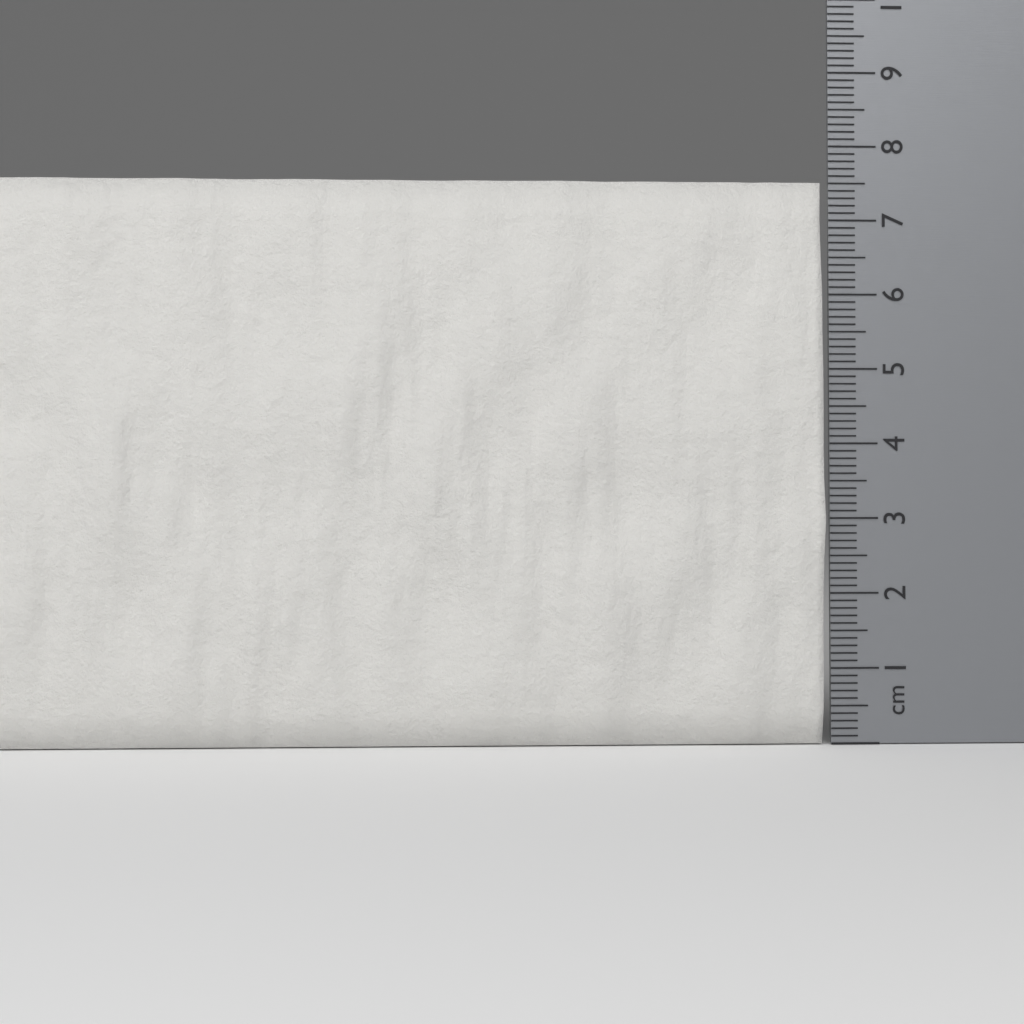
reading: 7.5 cm
